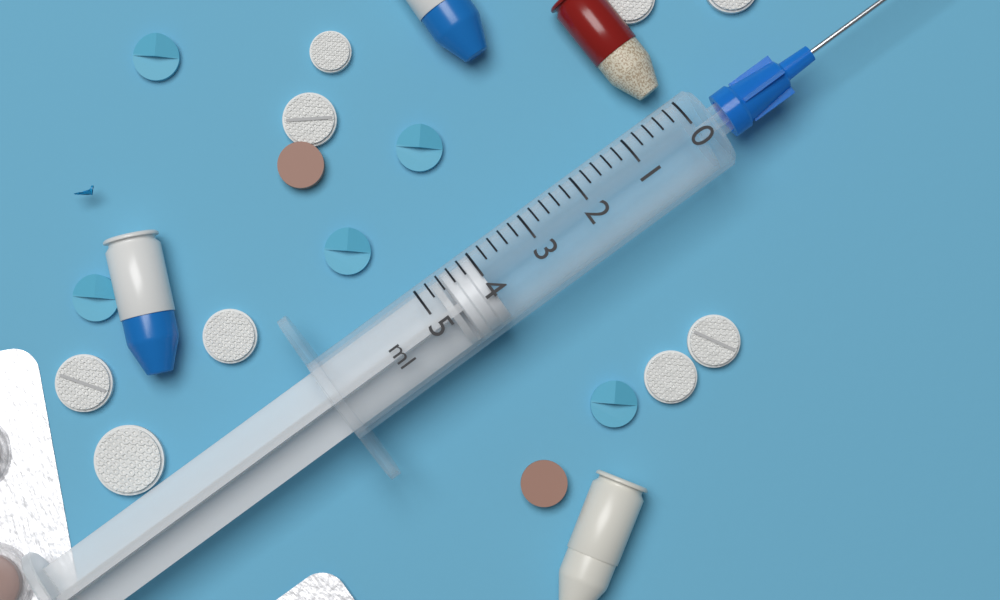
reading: 4.0 ml
